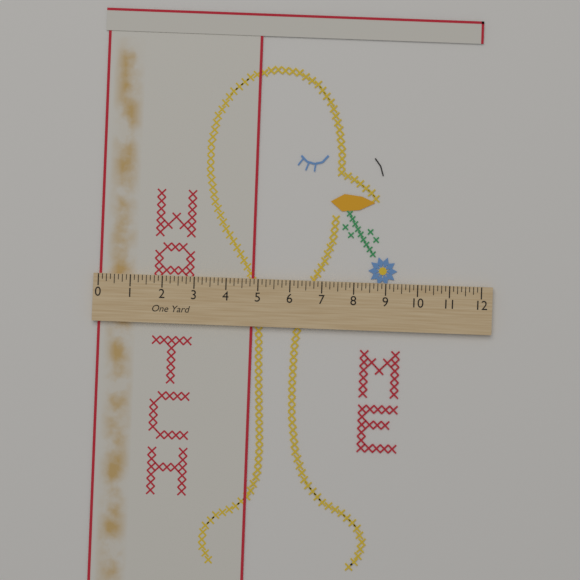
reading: 4.875 in
